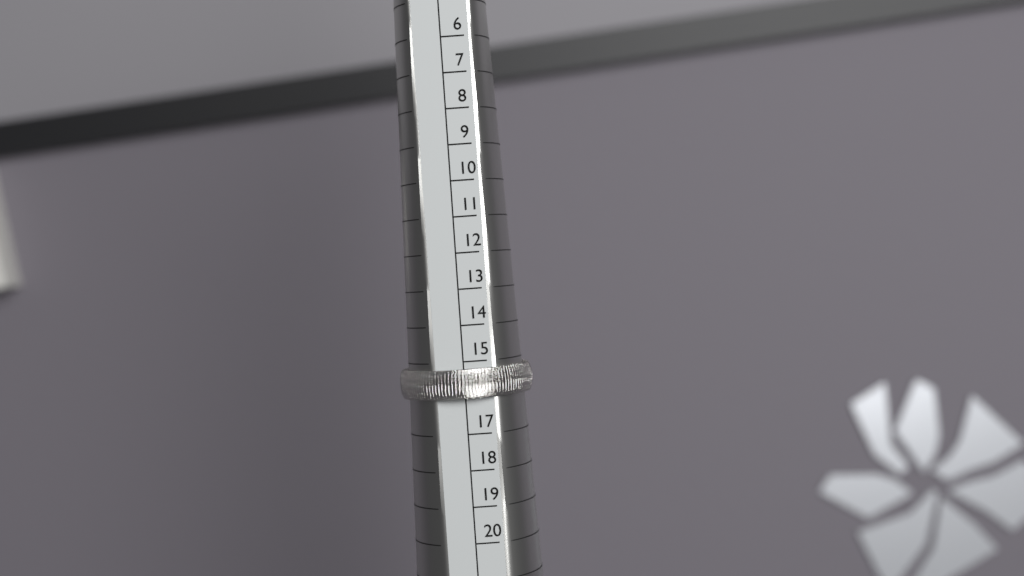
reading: 16 (no unit)
